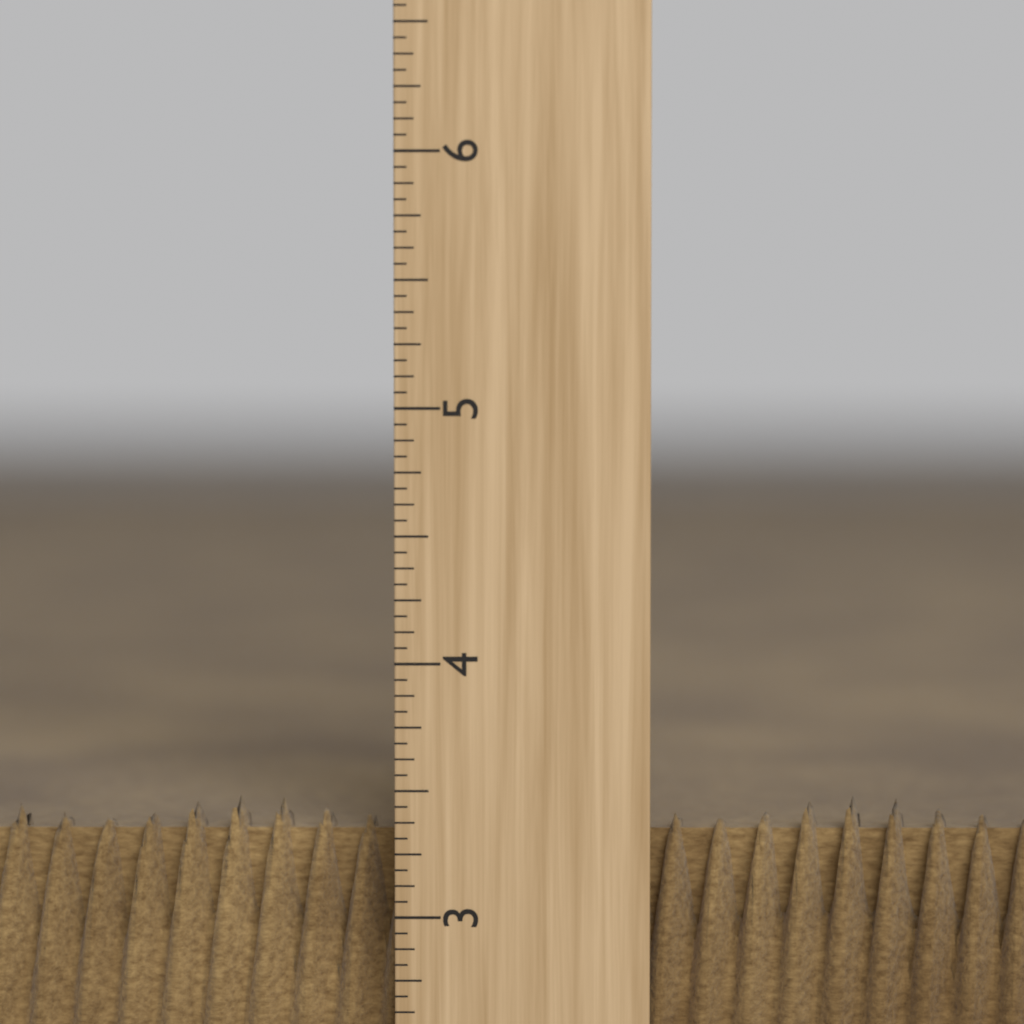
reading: 3.4375 inch
